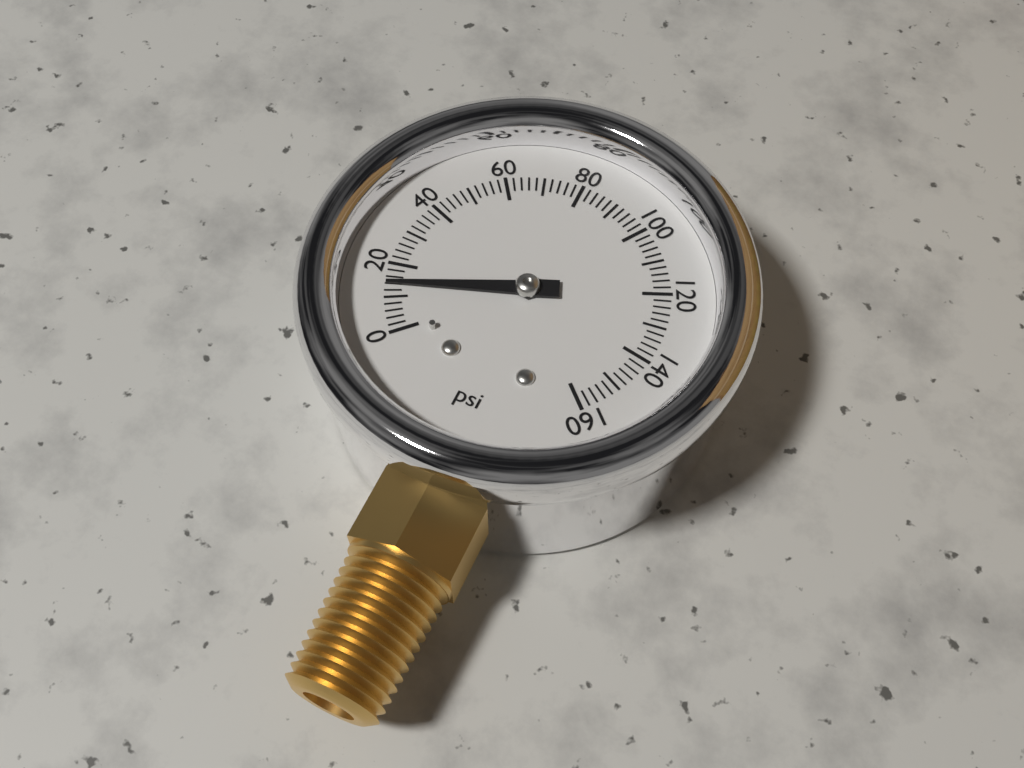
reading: 14 psi
